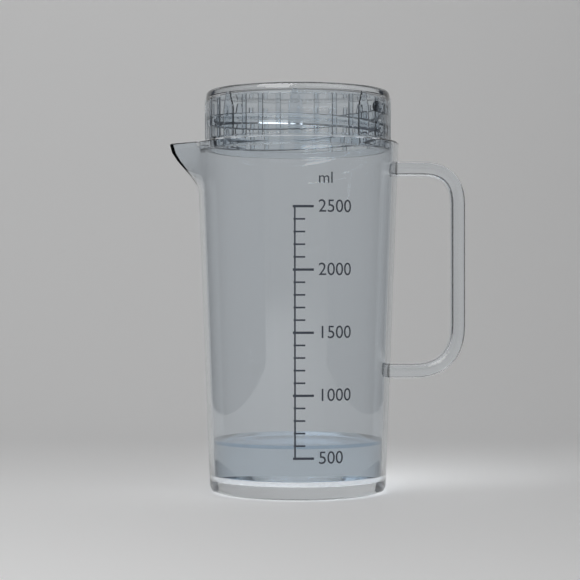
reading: 600 ml
